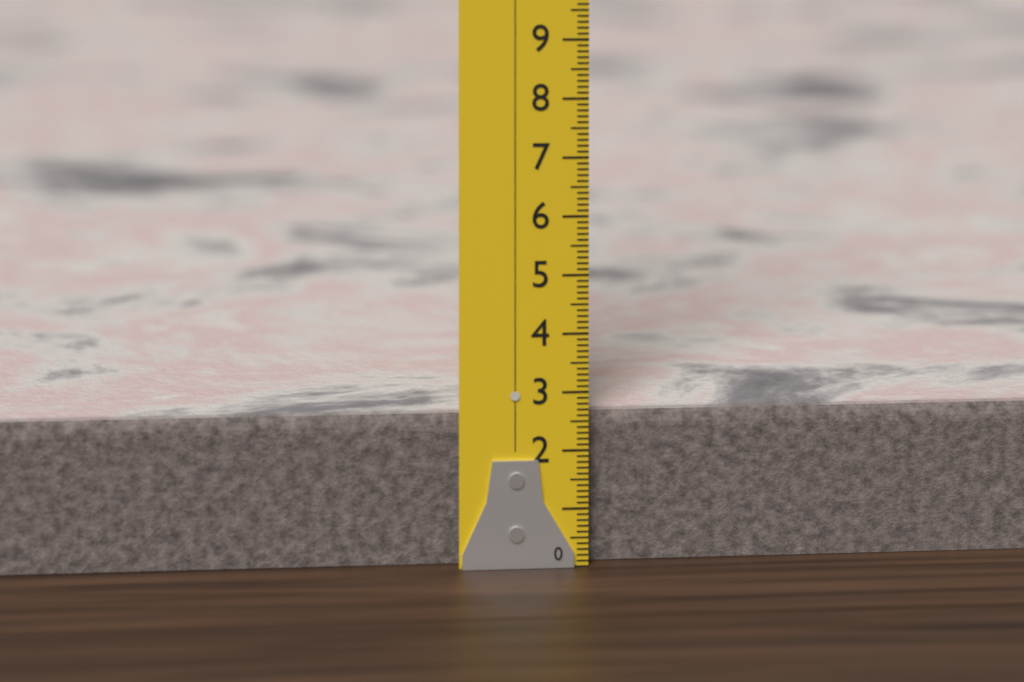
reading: 2.6 (no unit)
